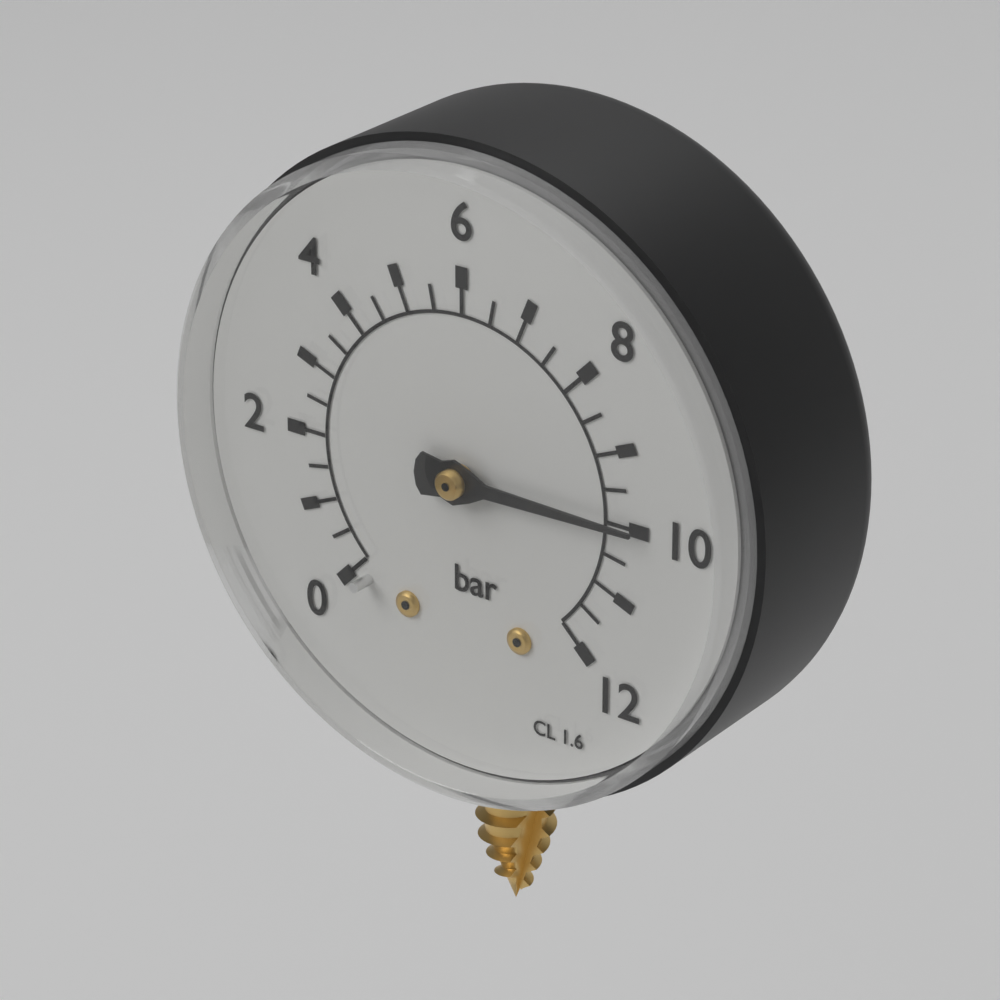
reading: 10.0 bar
